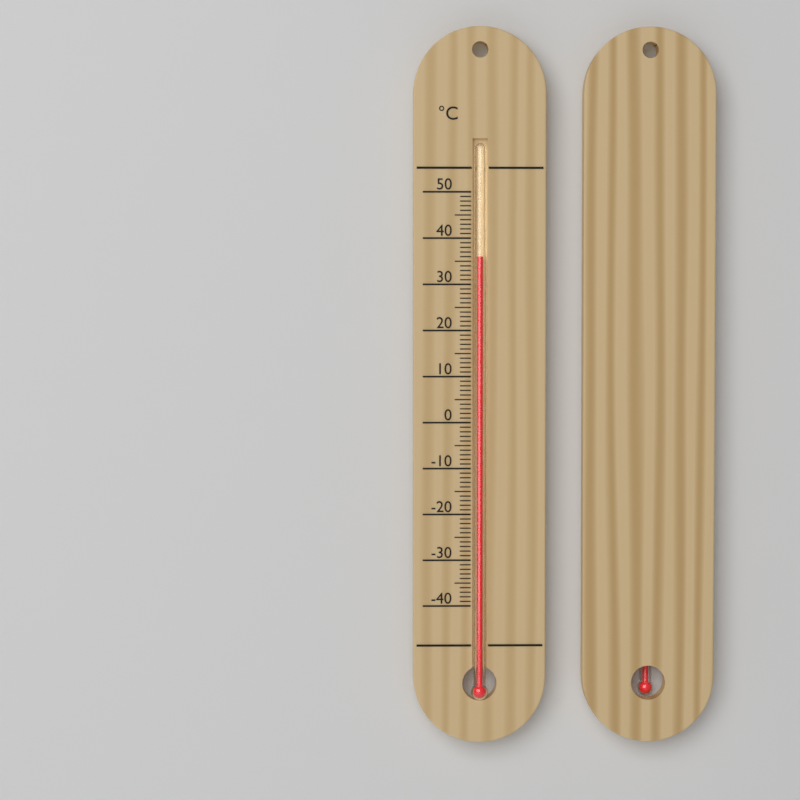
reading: 36 °C
